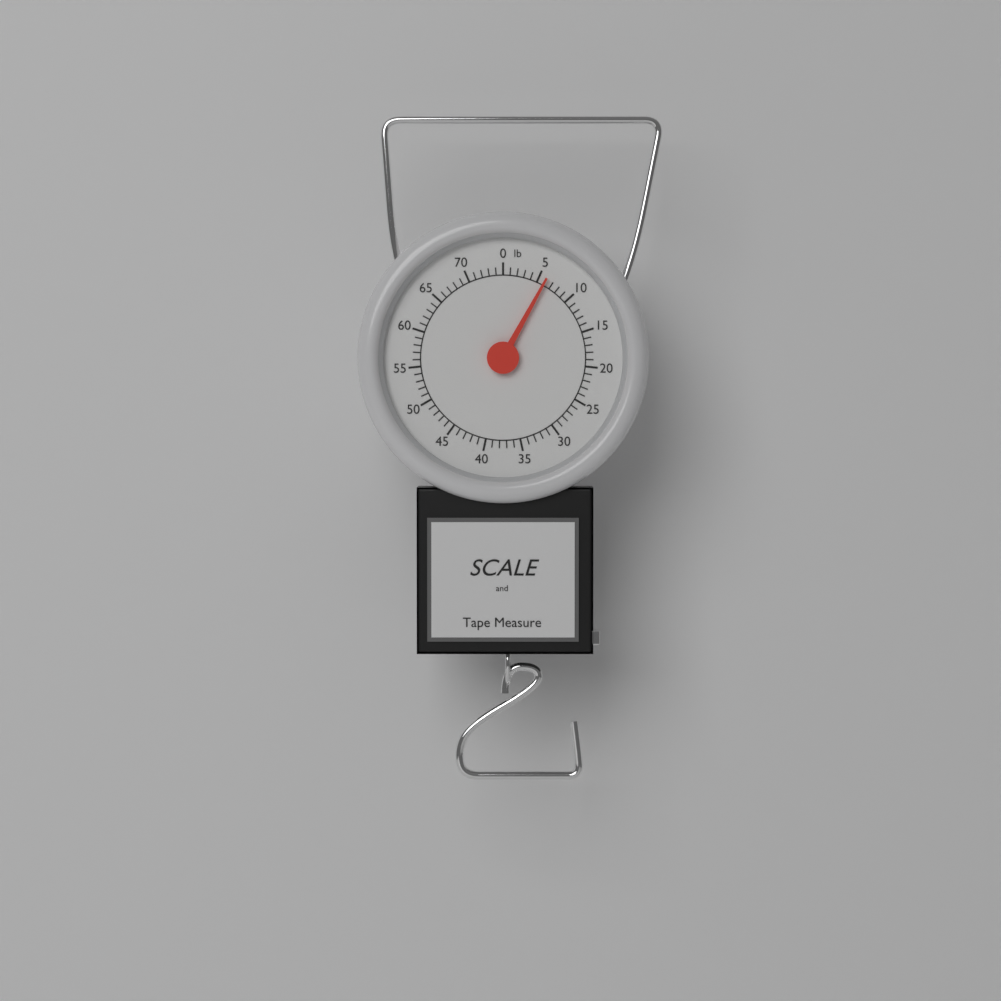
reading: 6 lb
